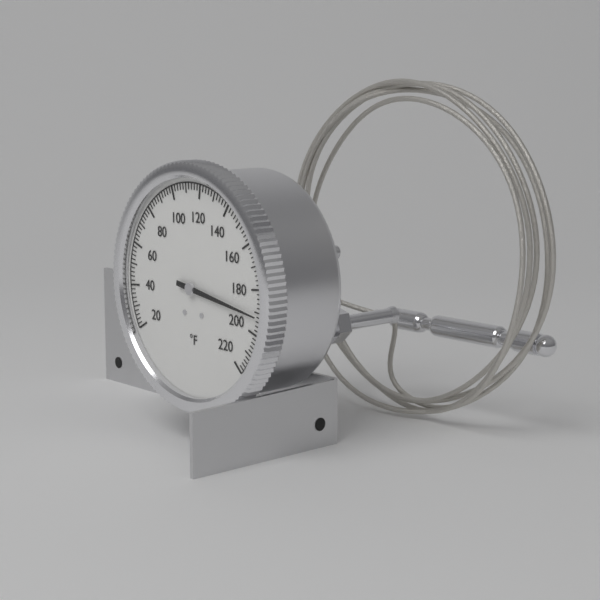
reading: 192 °F
